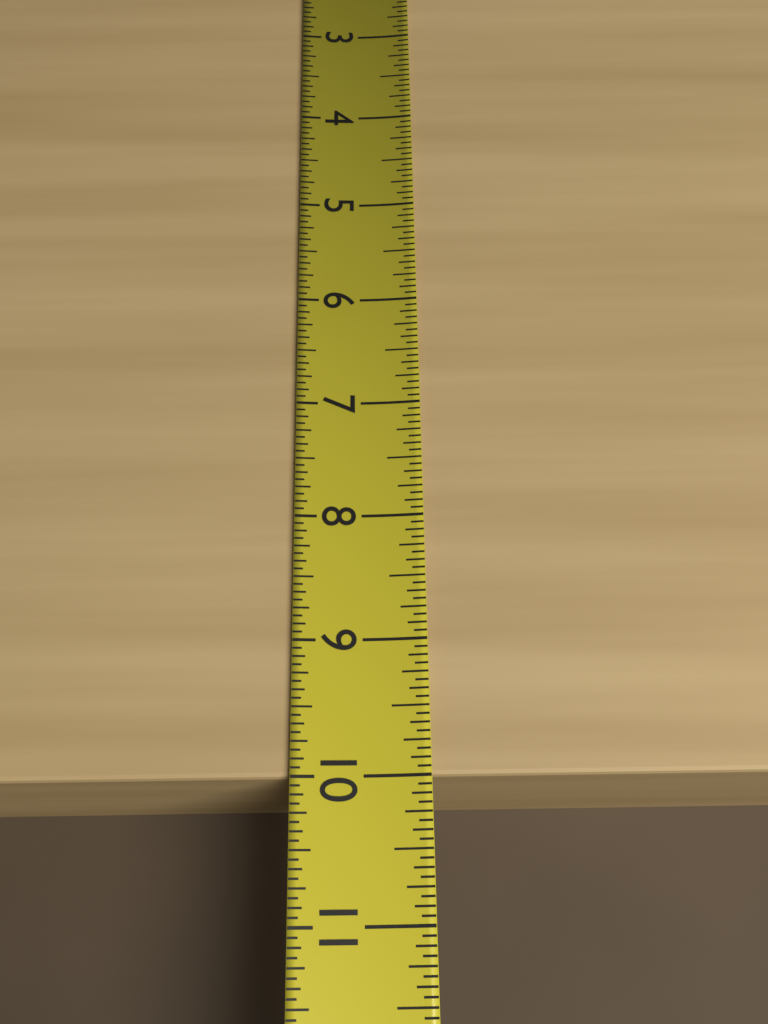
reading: 10.0000 (no unit)
